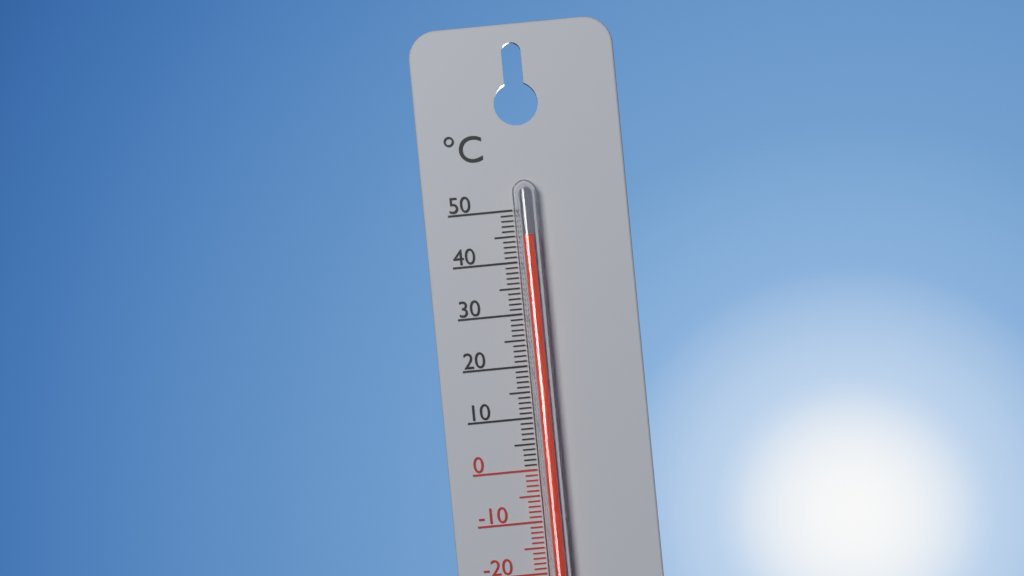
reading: 45 °C
